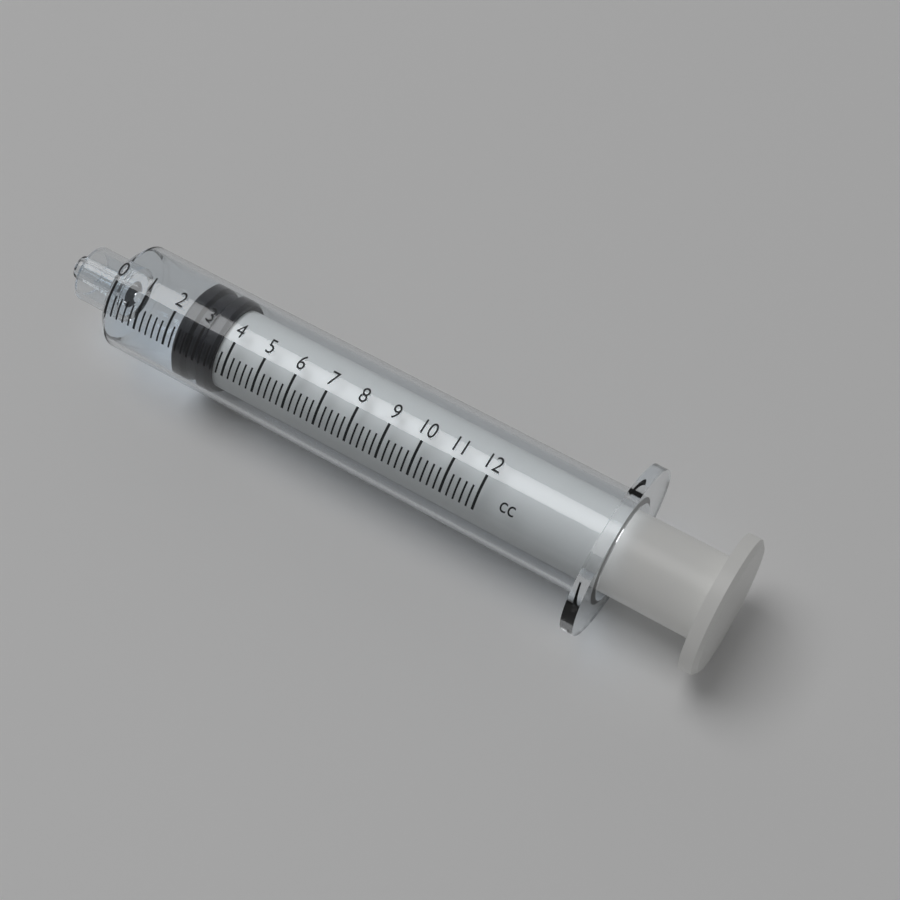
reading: 2.2 cc
